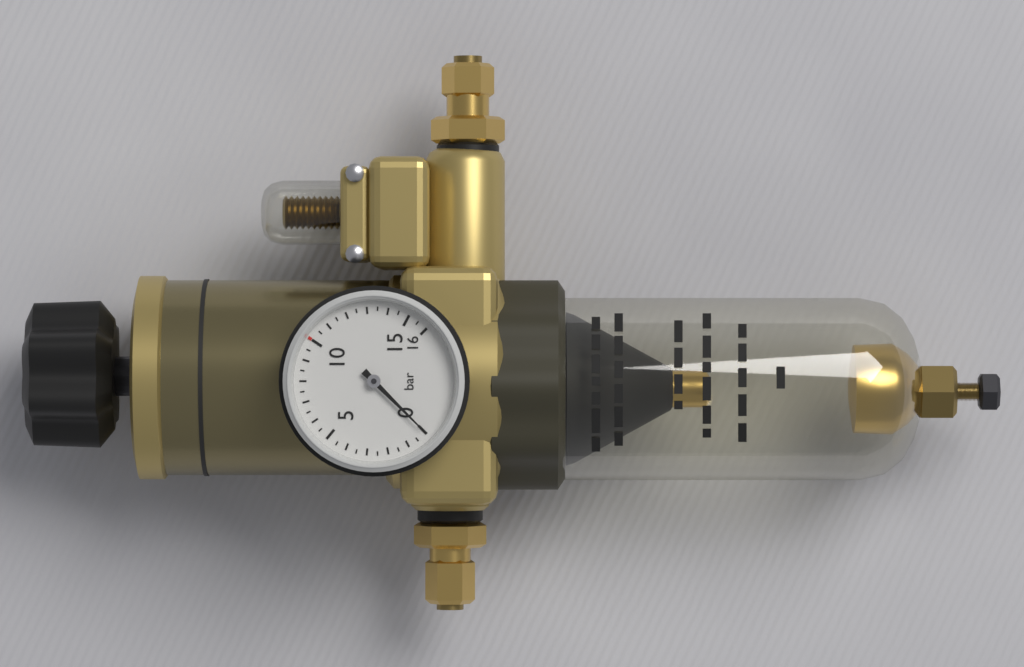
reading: 0.0 bar
